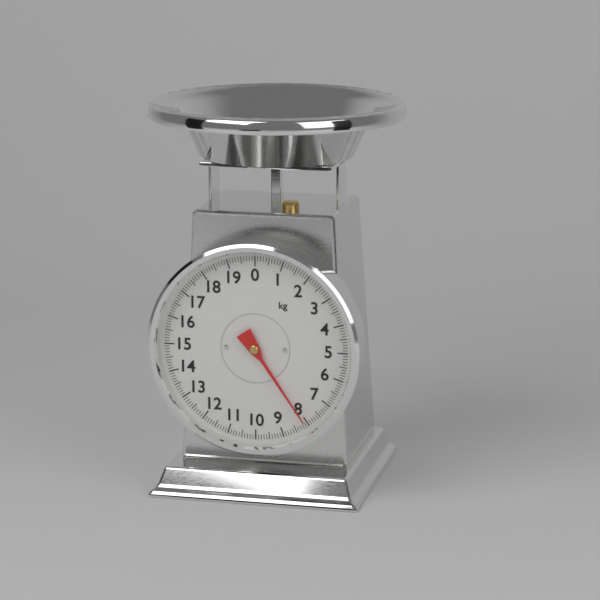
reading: 8.1 kg
